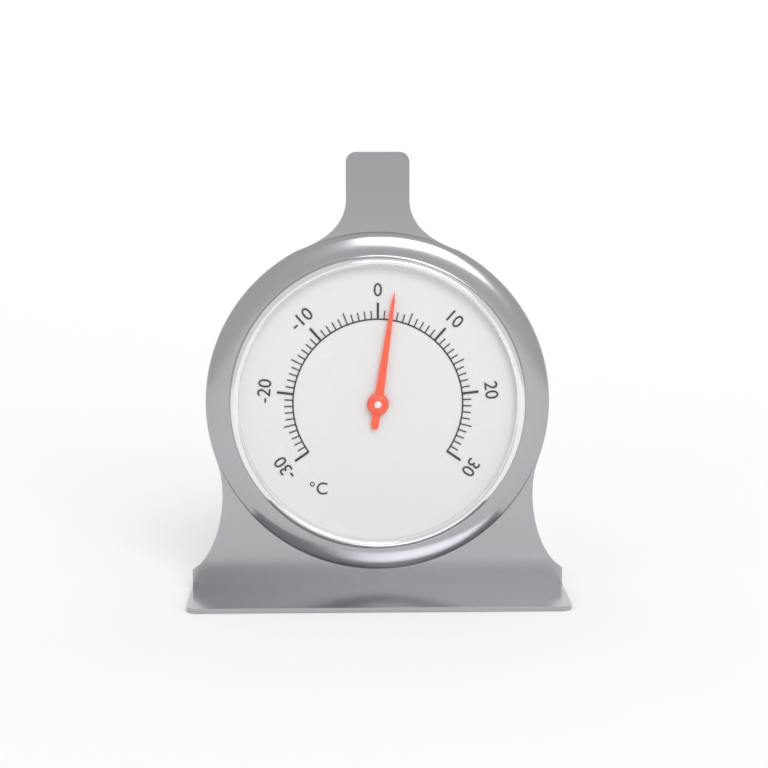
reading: 2 °C
